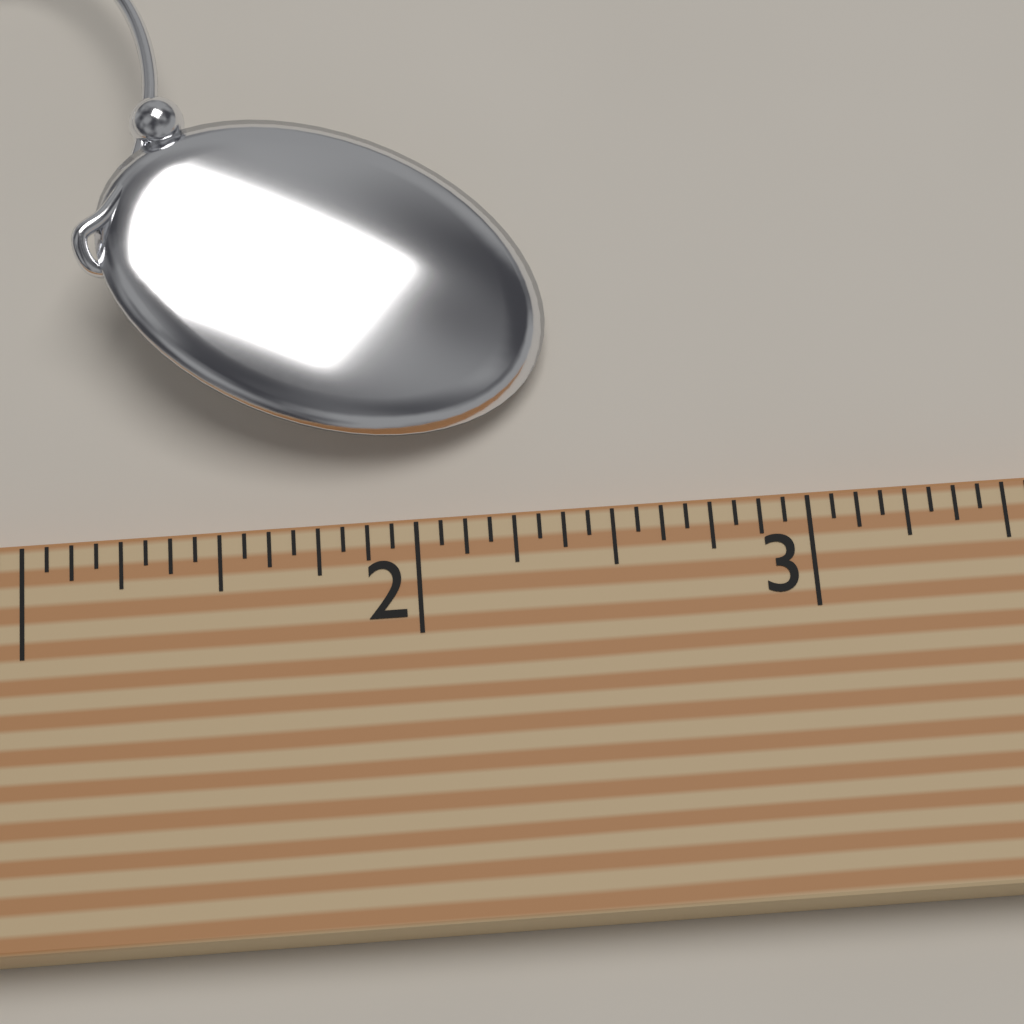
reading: 2.3750 (no unit)
